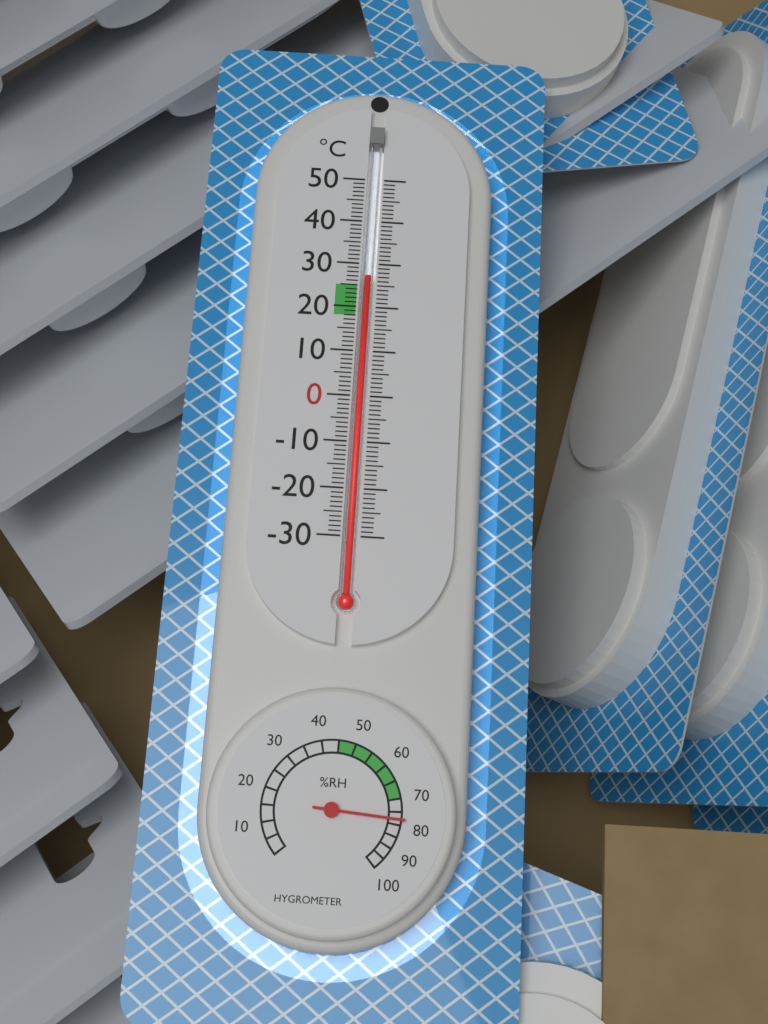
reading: 27 °C
